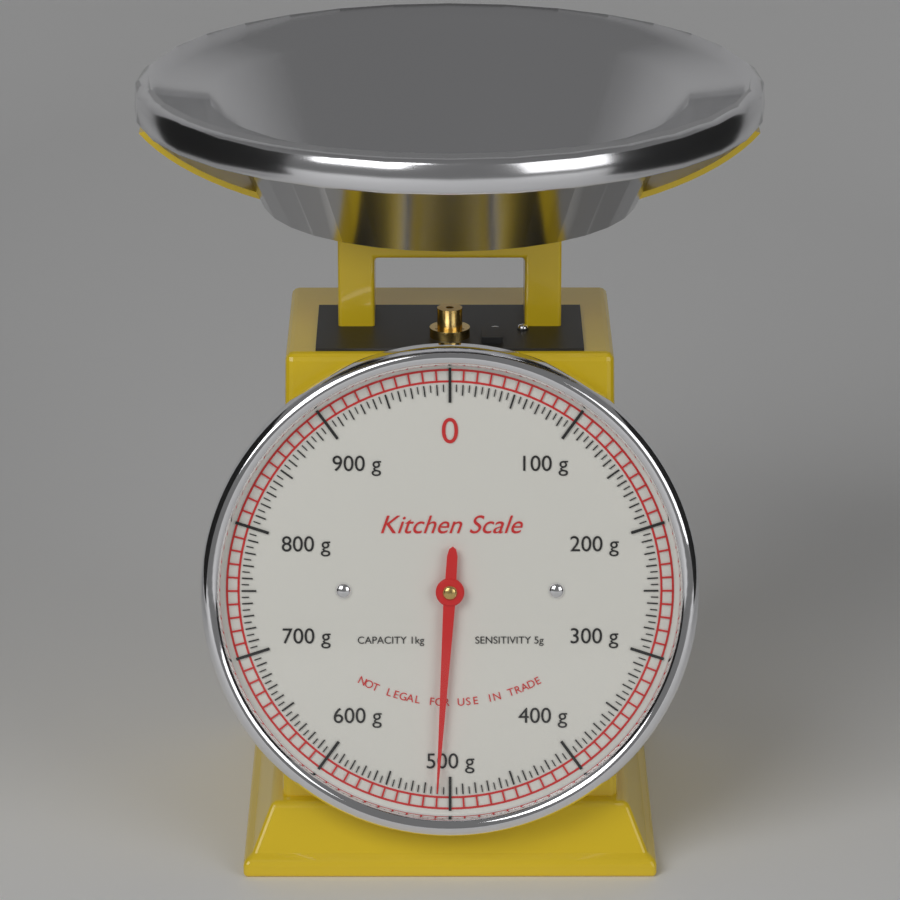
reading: 510 g
